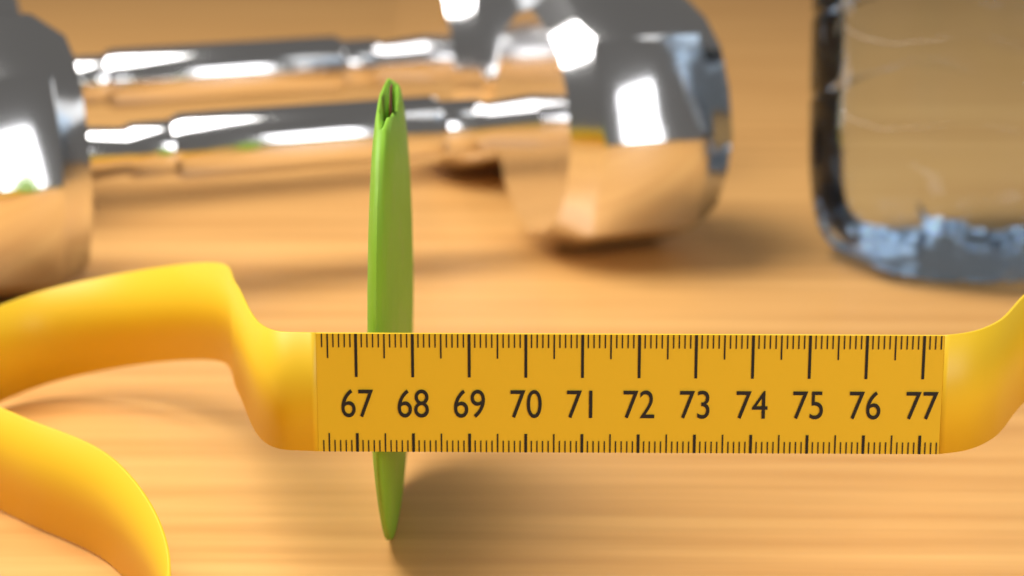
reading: 67.7 (no unit)
